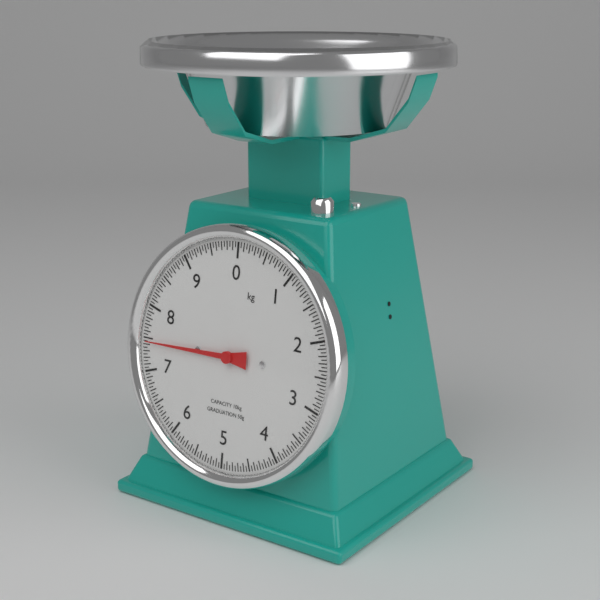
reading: 7.45 kg
